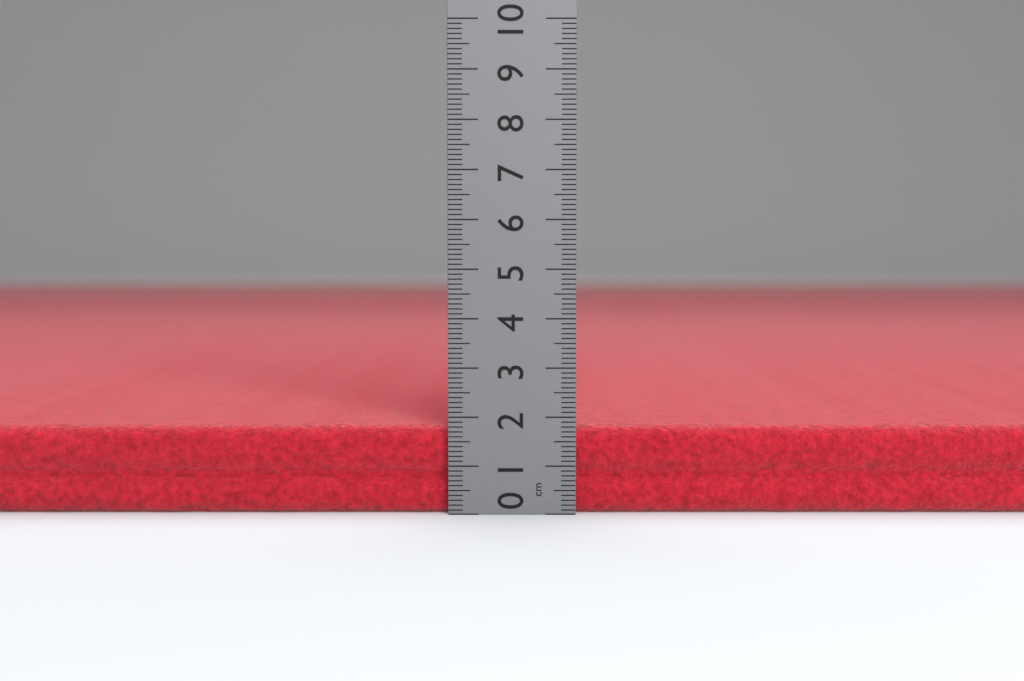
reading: 1.8 cm
